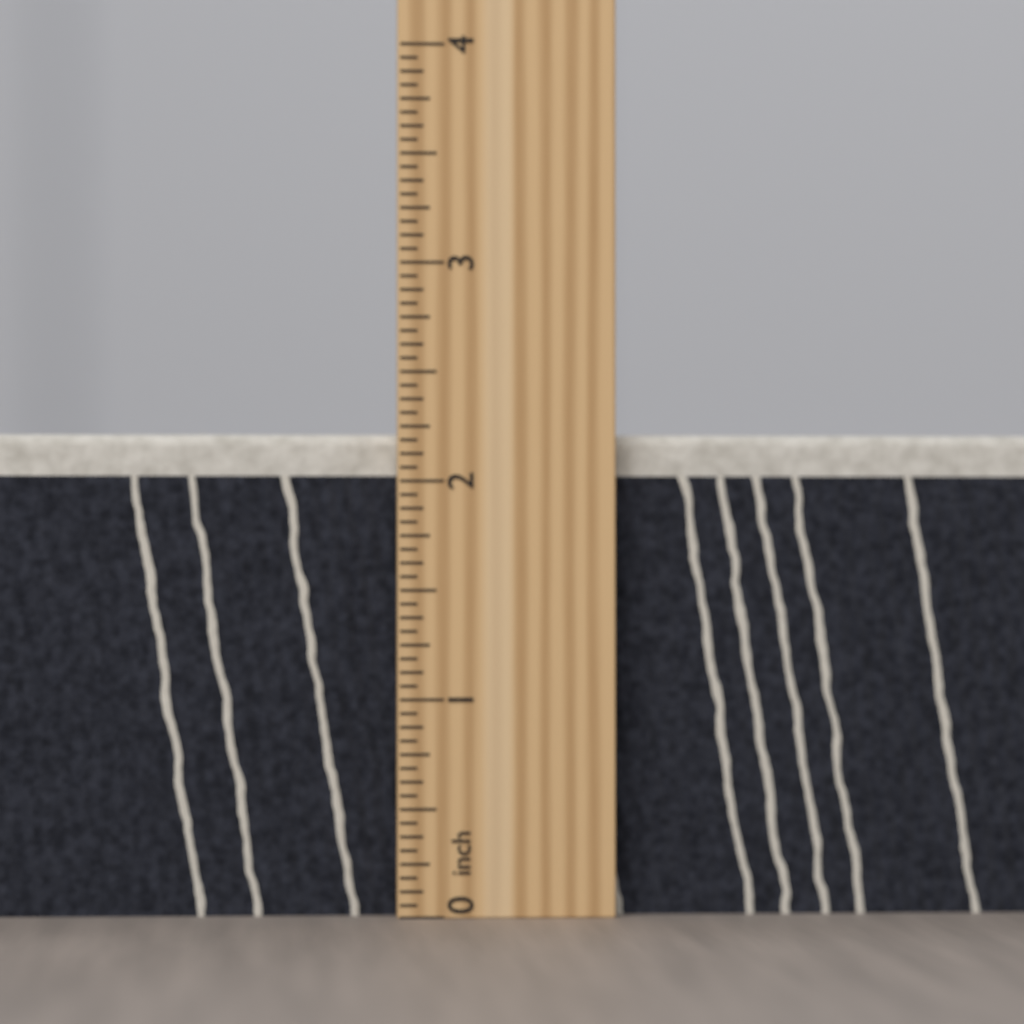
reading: 2.2500 inch
